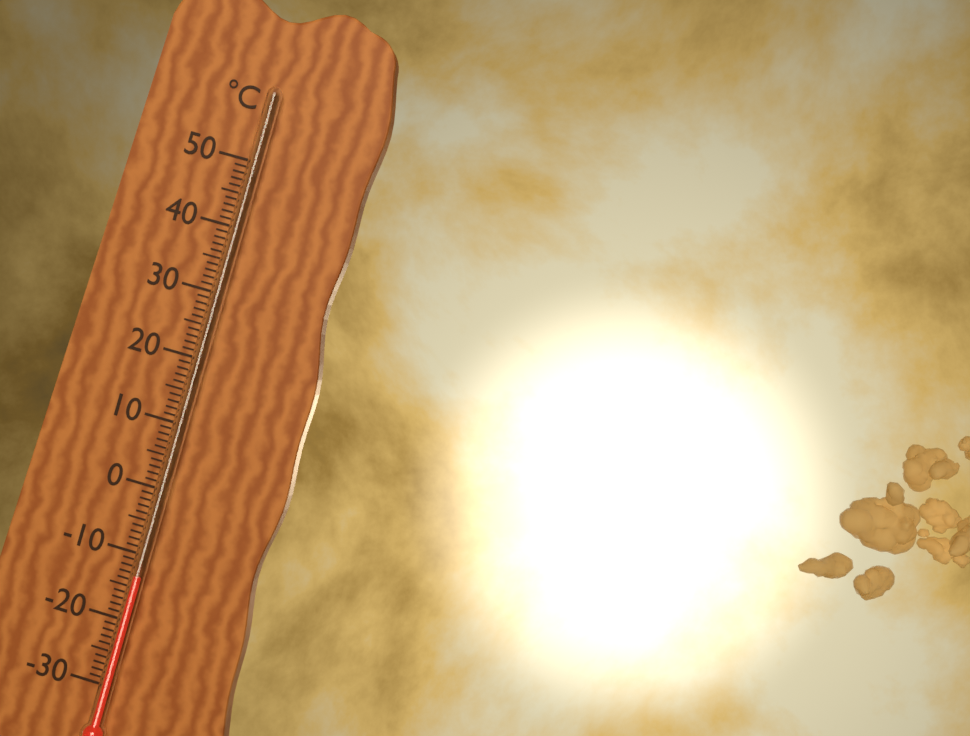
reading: -13 °C
